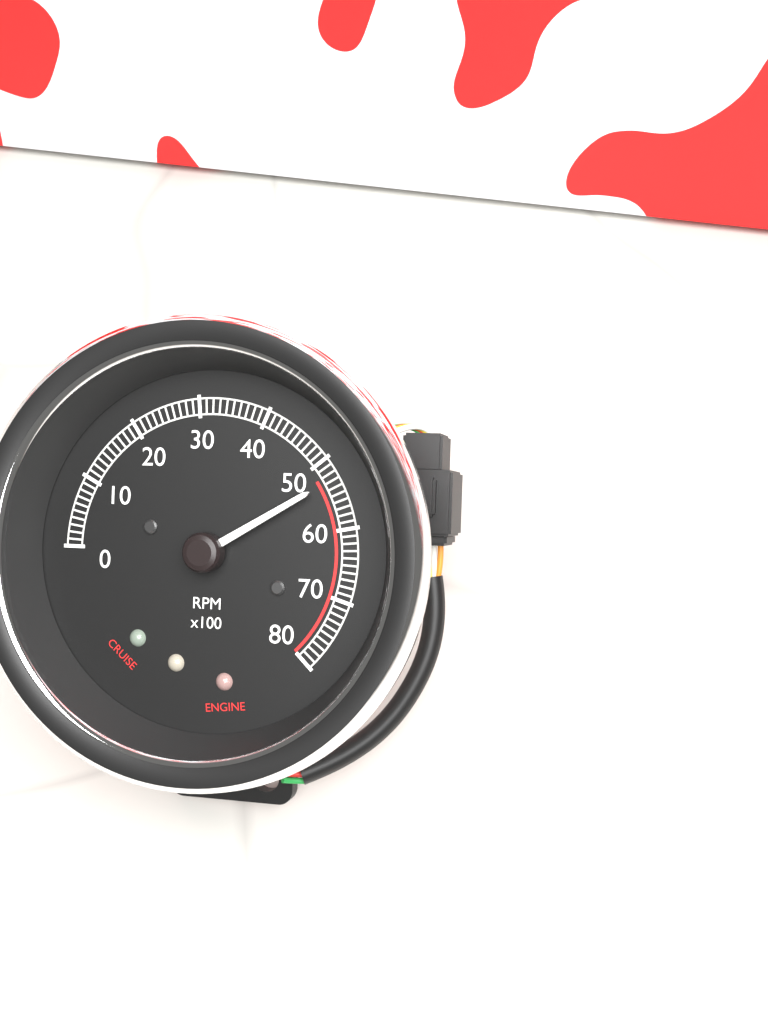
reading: 5300 RPM
